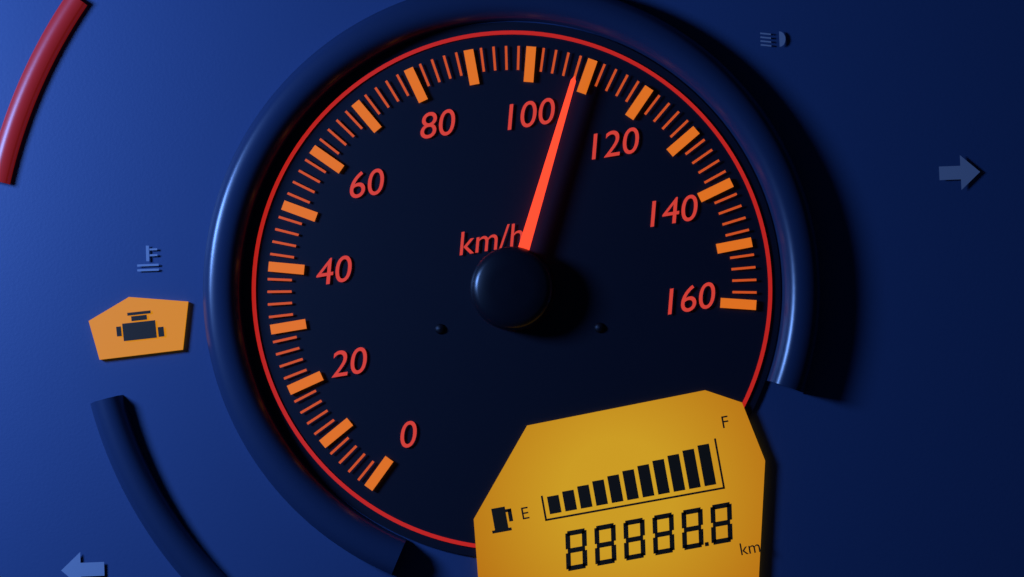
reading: 108 km/h
